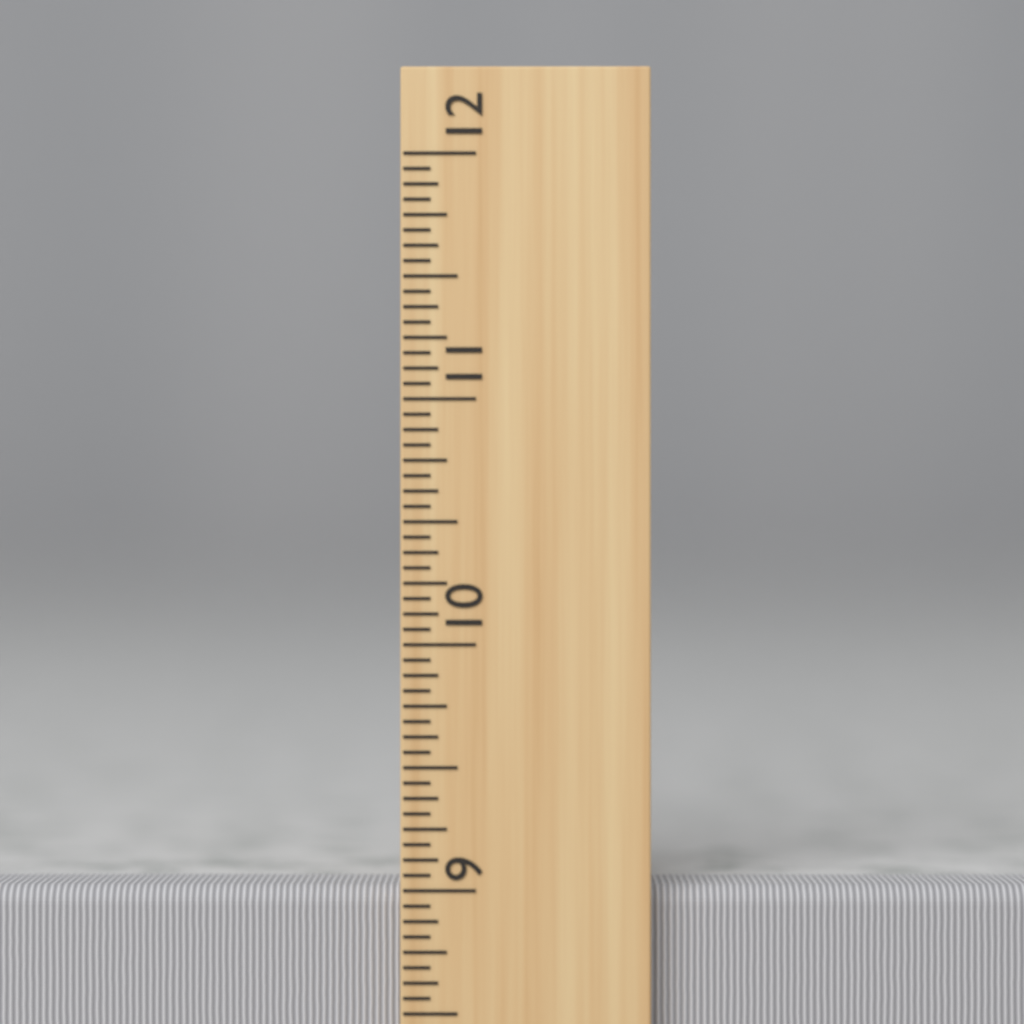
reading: 9.0000 inch
